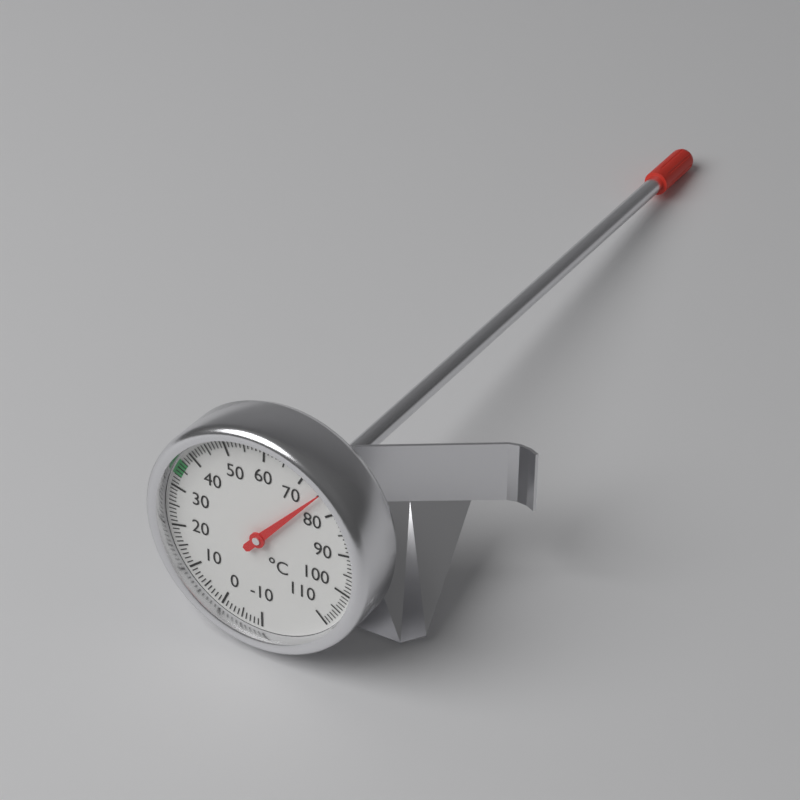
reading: 75 °C
